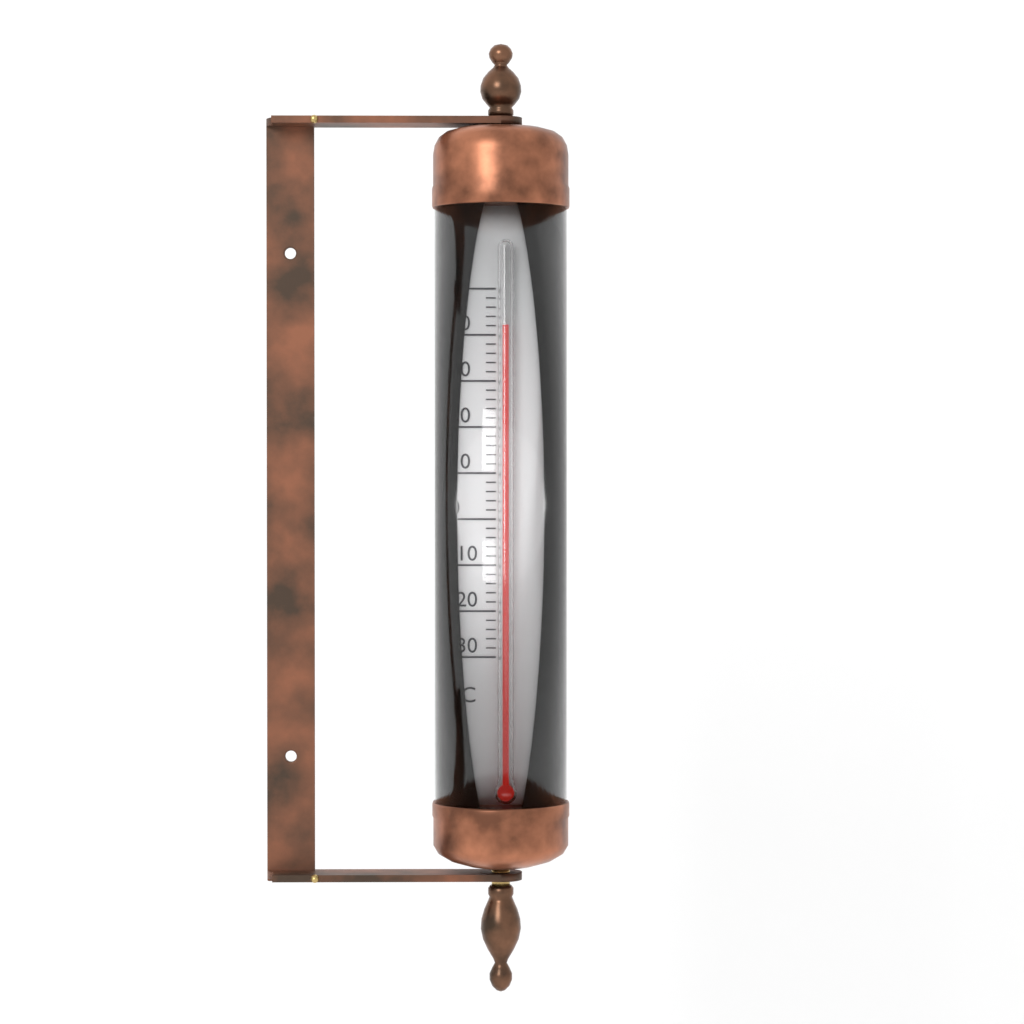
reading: 42 °C
